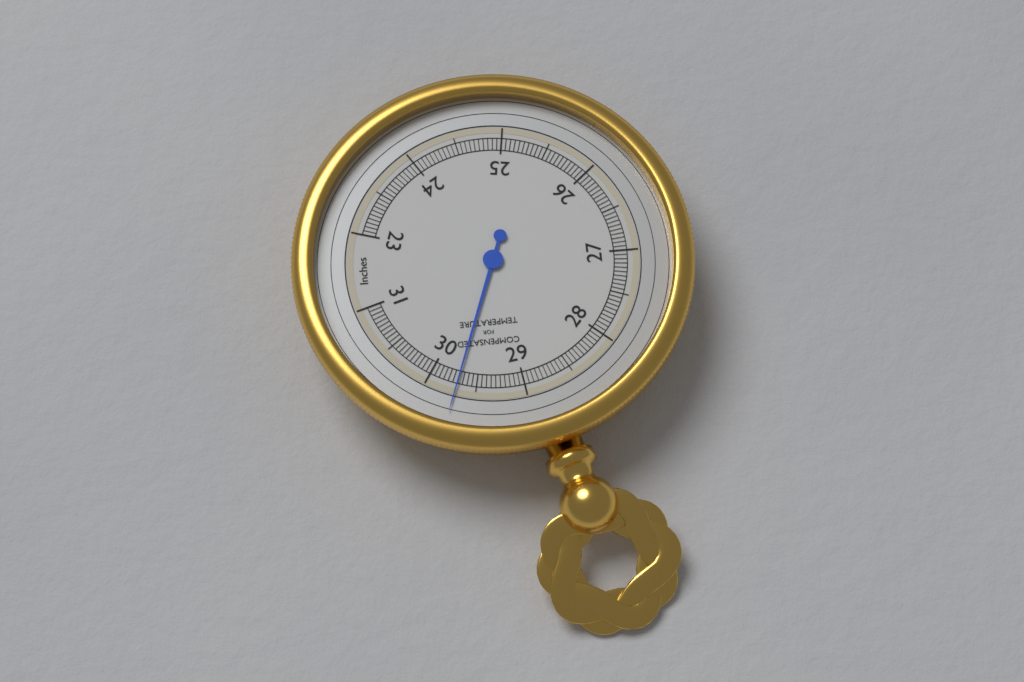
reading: 29.70 inches
